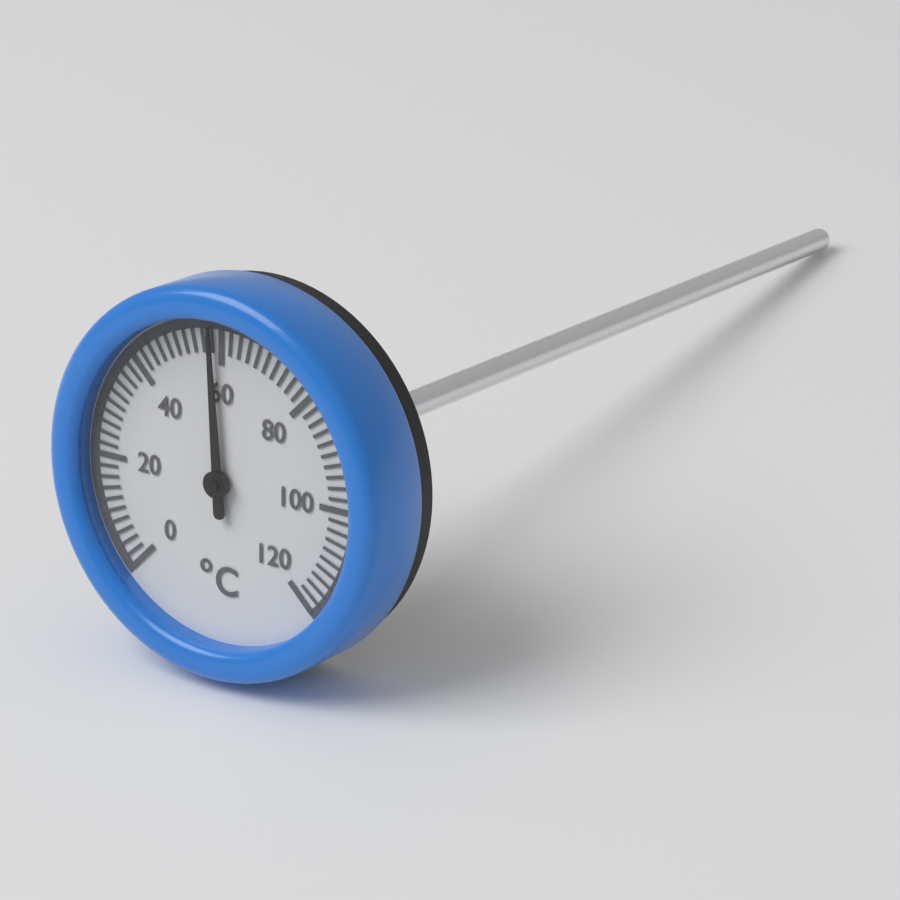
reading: 58 °C
